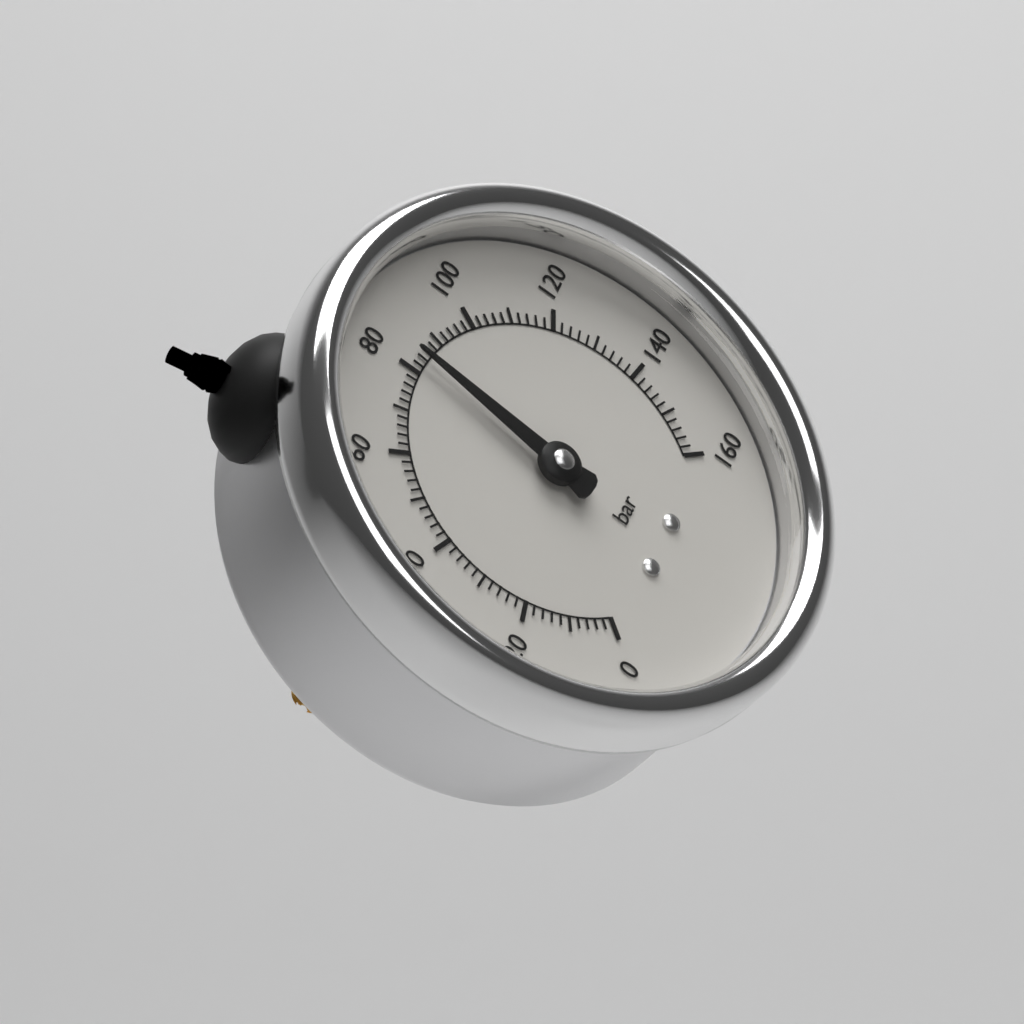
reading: 84 bar
